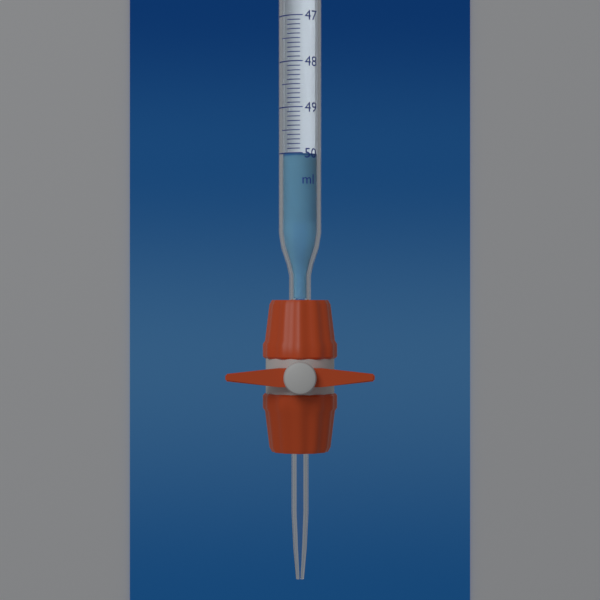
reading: 50.0 ml
